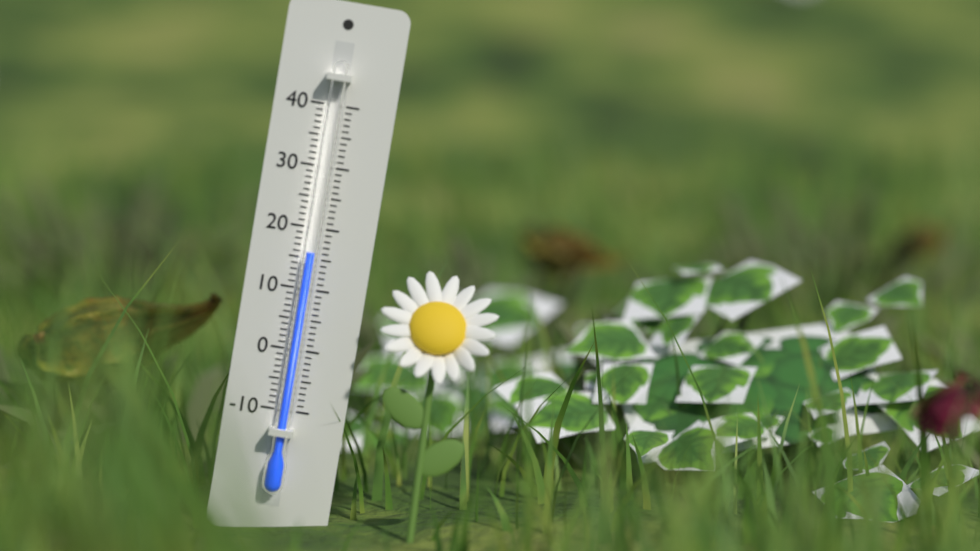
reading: 16 (no unit)
